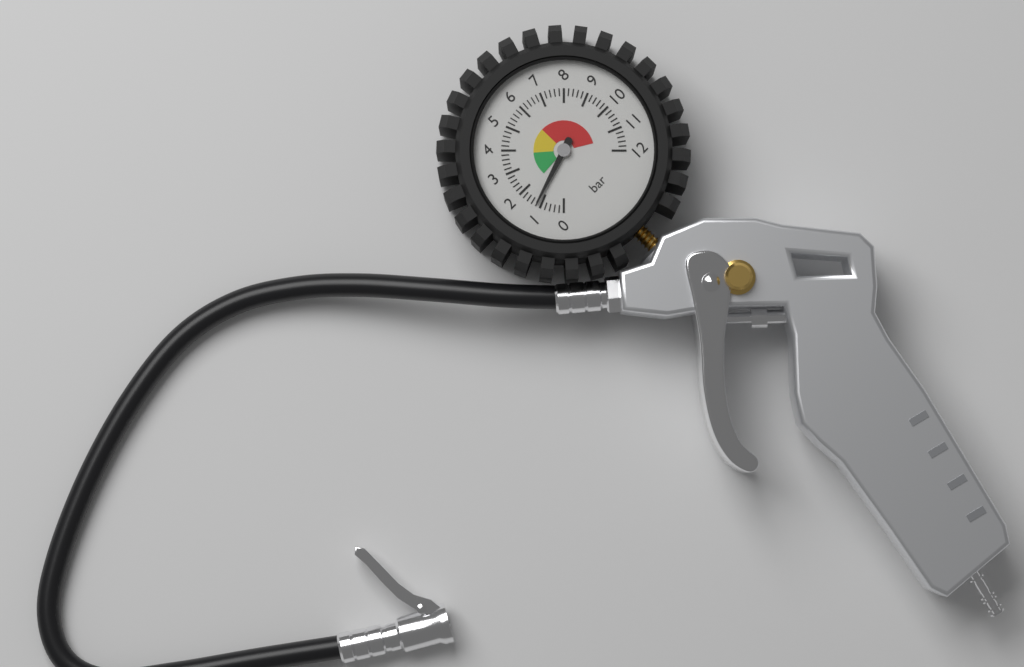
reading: 1.2 bar
